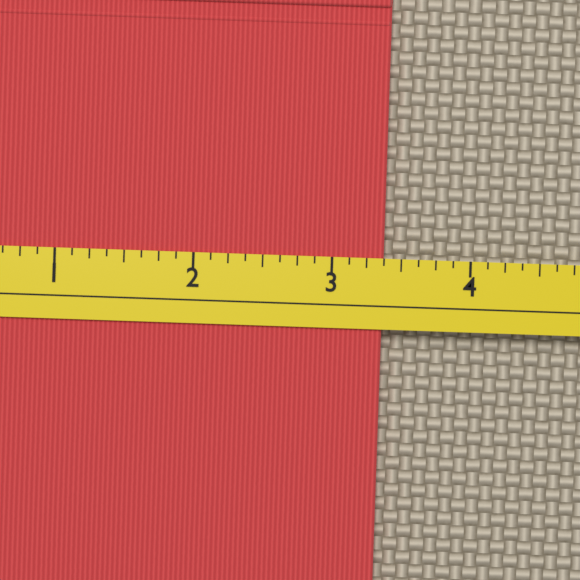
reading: 3.375 (no unit)
